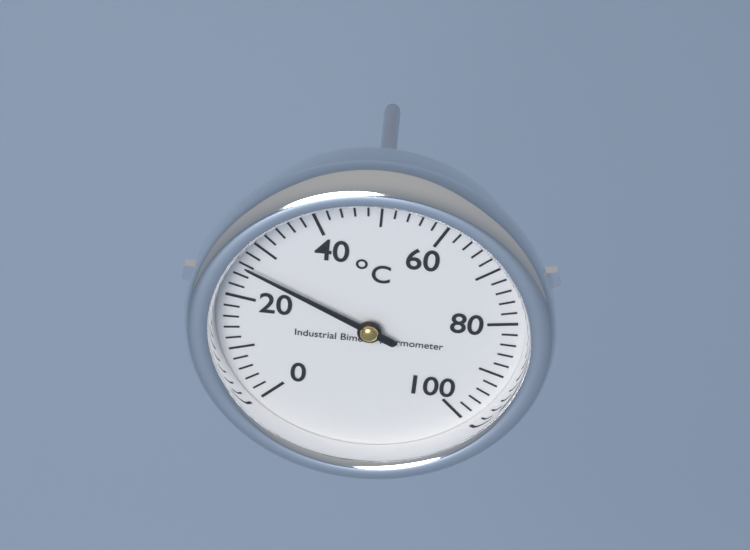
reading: 26 °C
